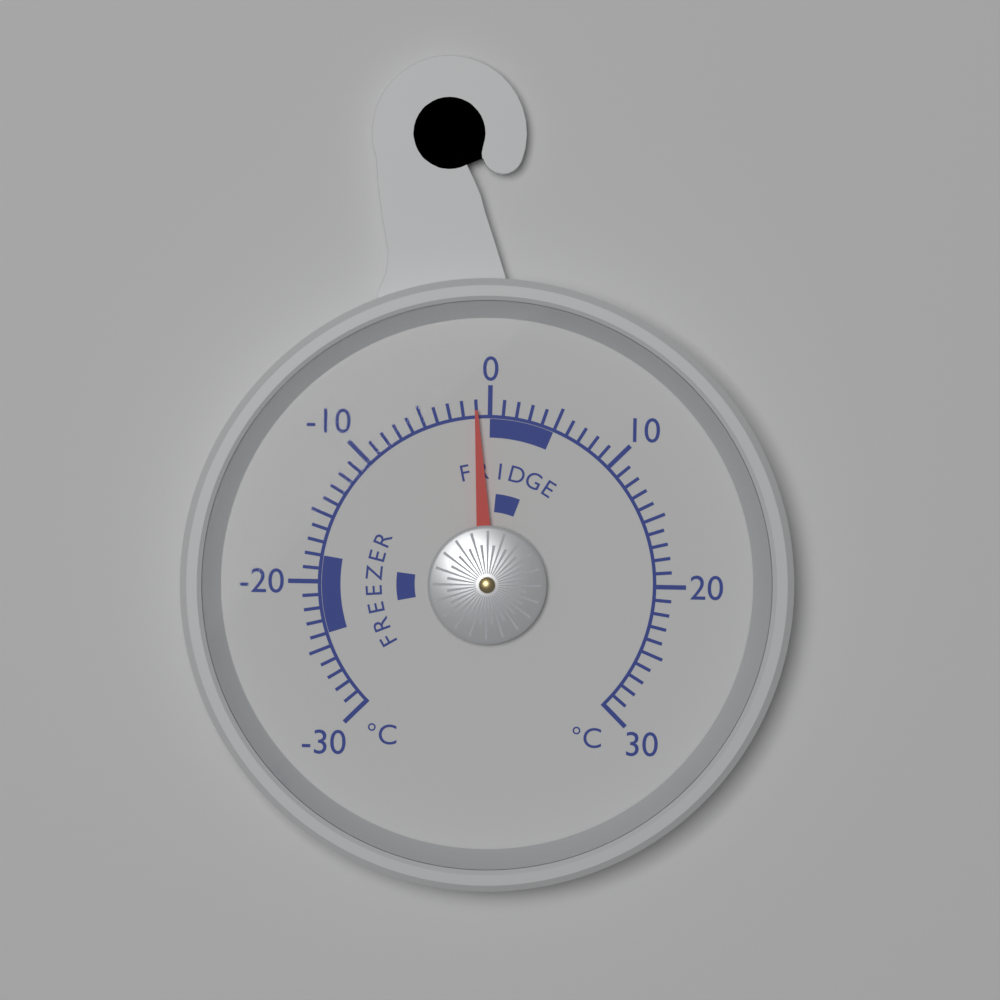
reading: -1 °C
